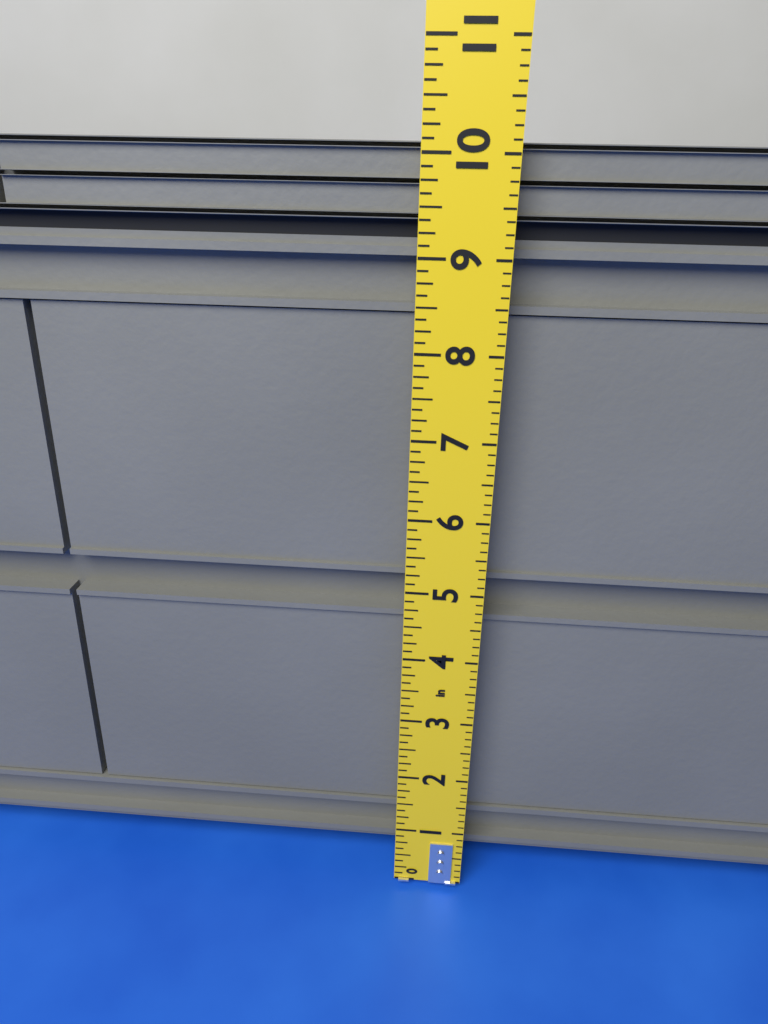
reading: 10.125 in
